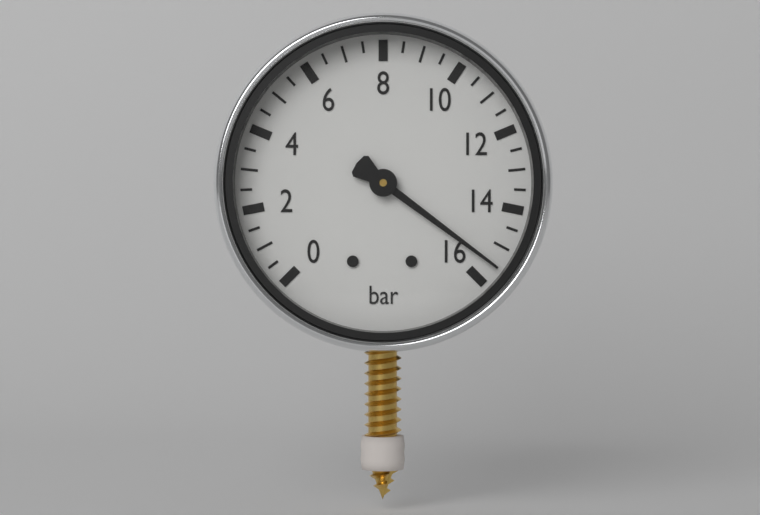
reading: 15.5 bar
